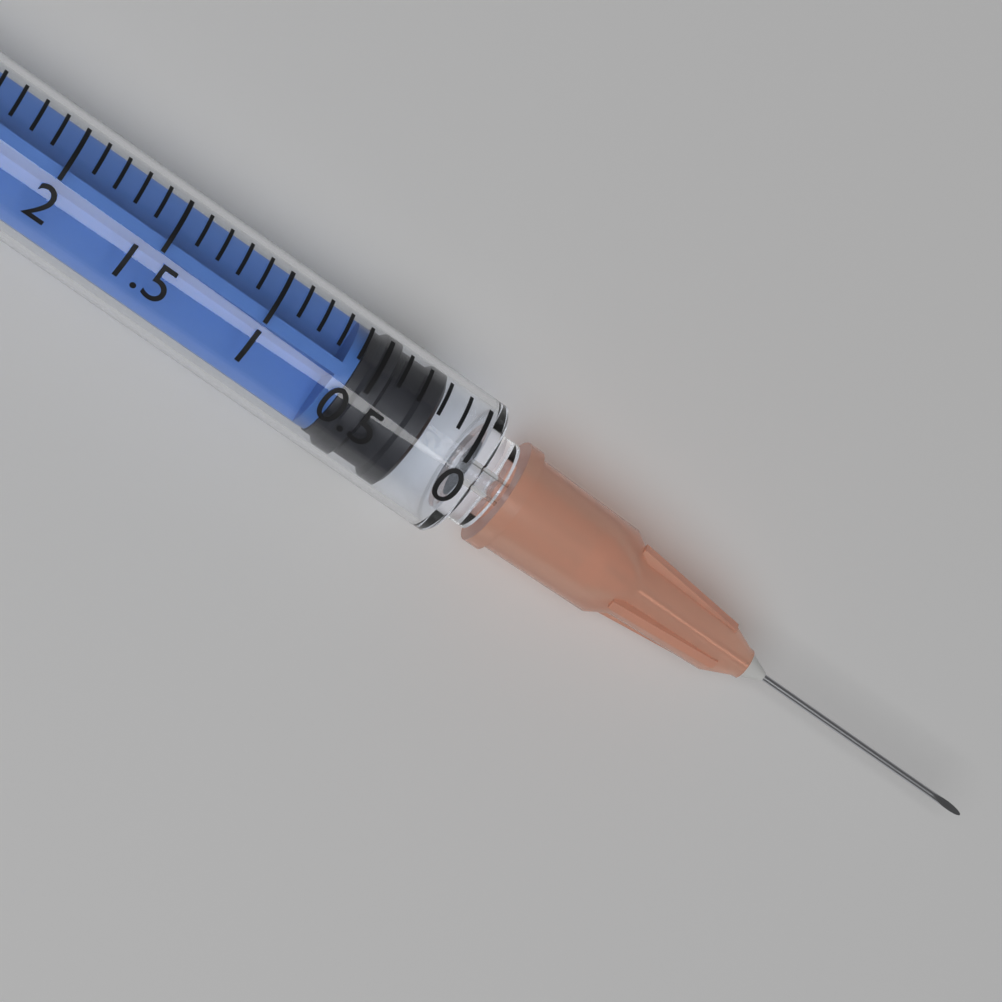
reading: 0.2 ml
